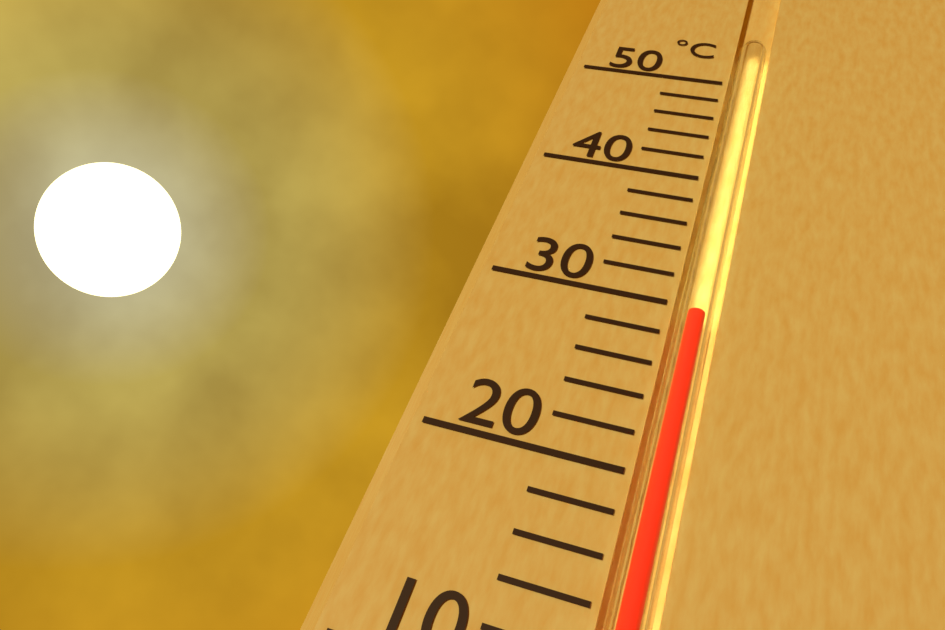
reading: 29.5 °C
